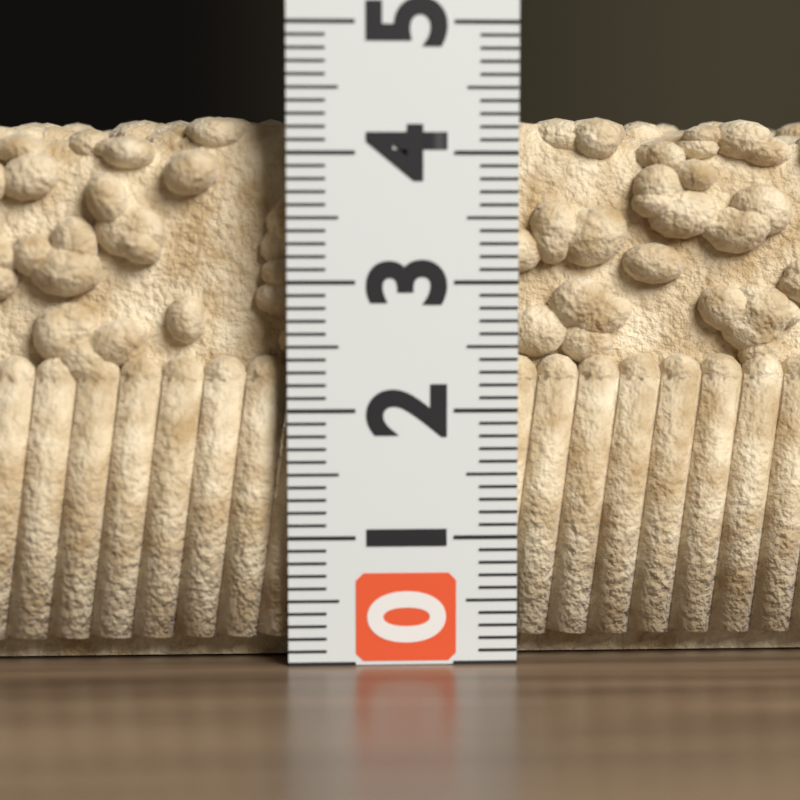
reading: 4.3 (no unit)
